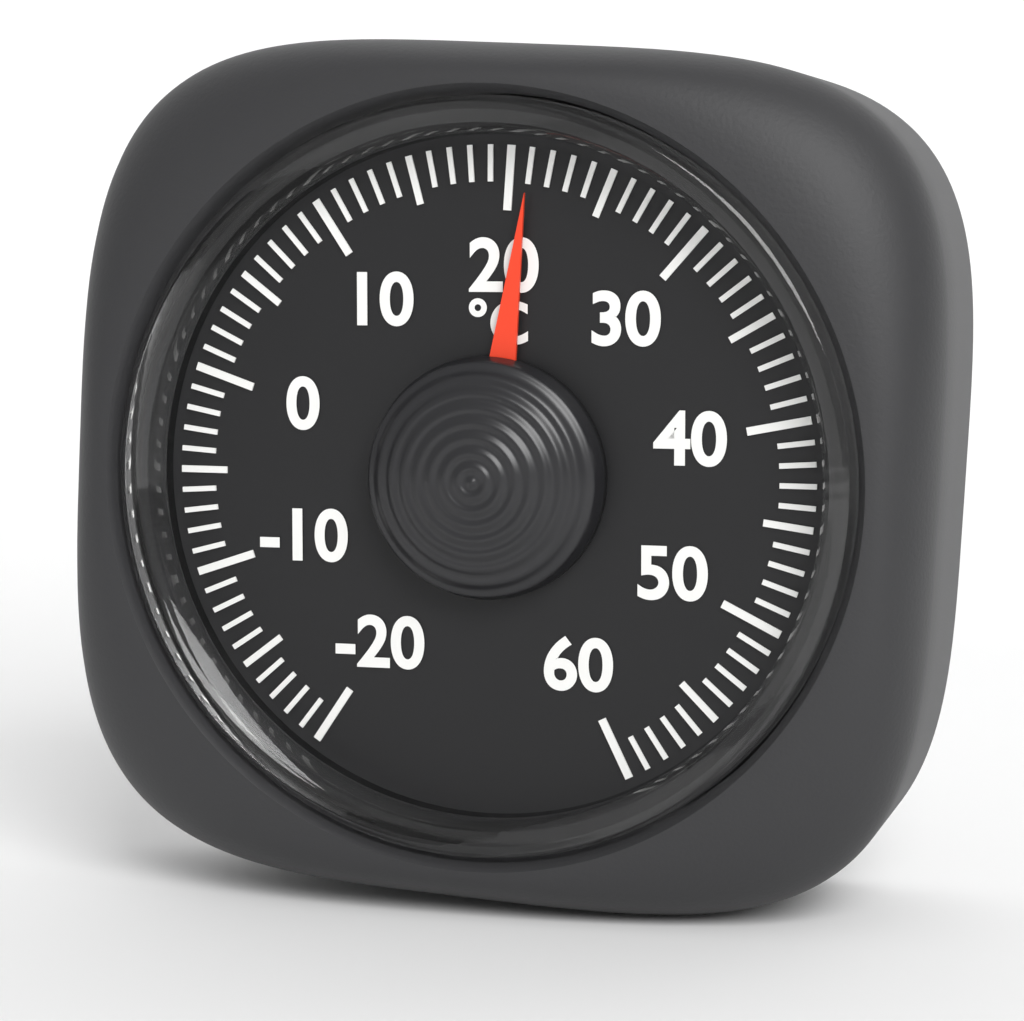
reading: 21 °C
